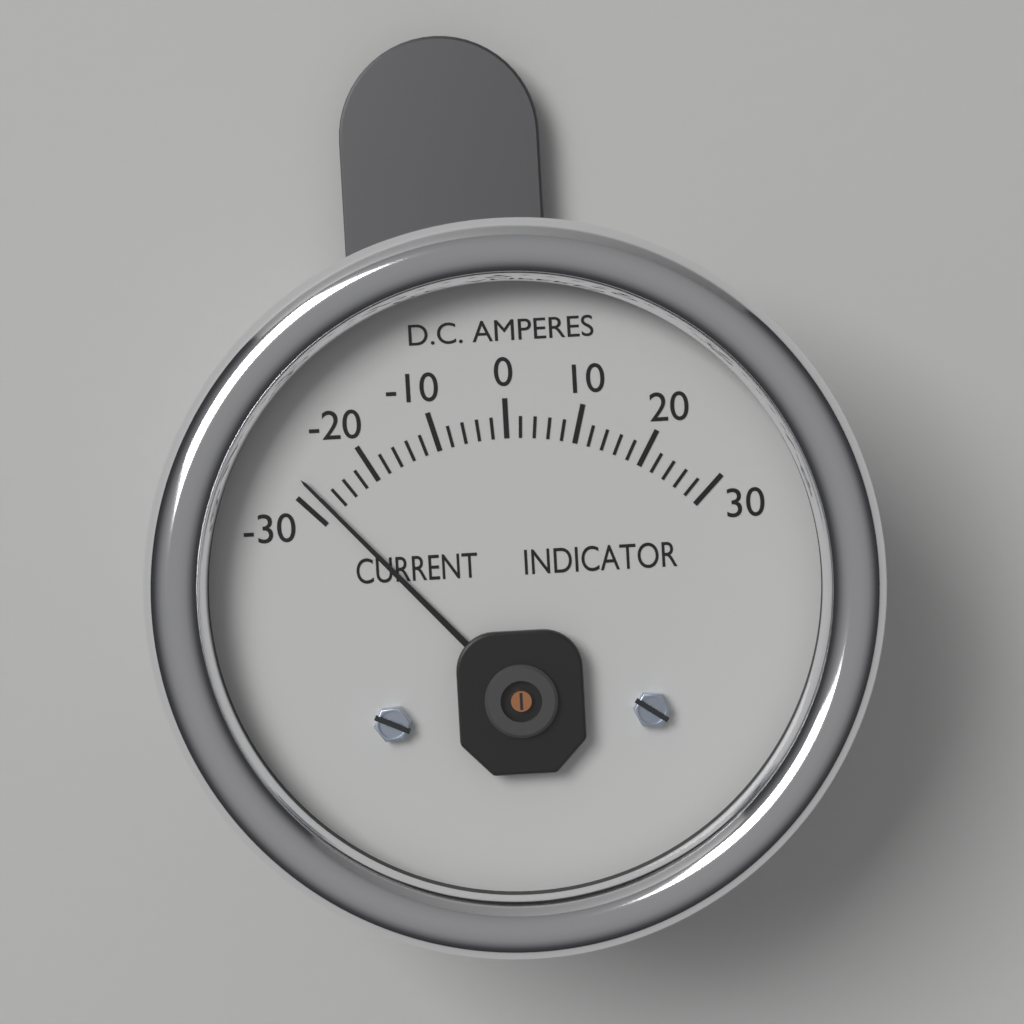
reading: -28 A
